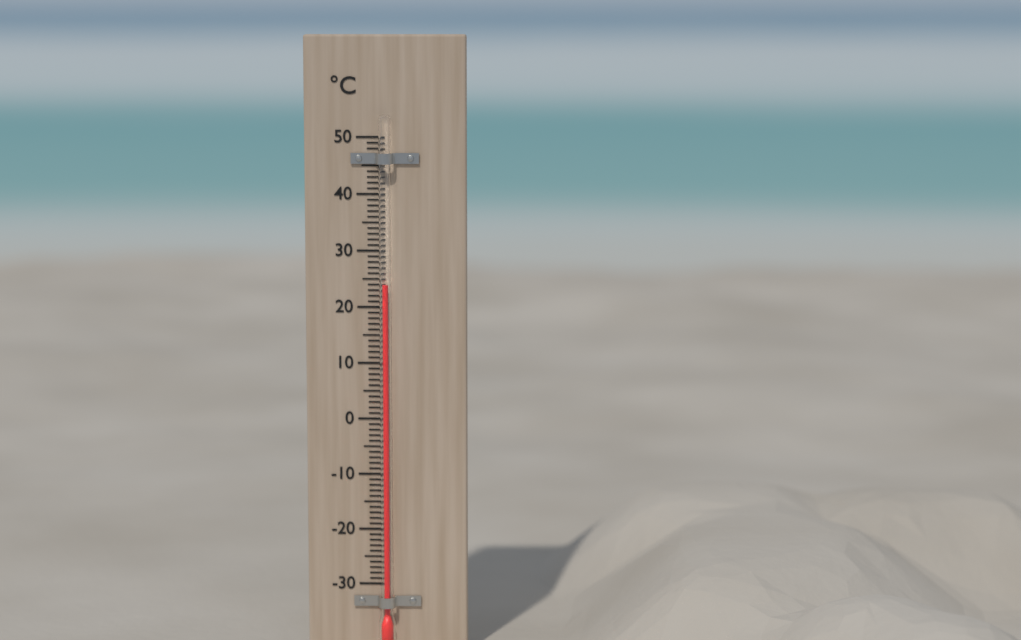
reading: 24 °C
